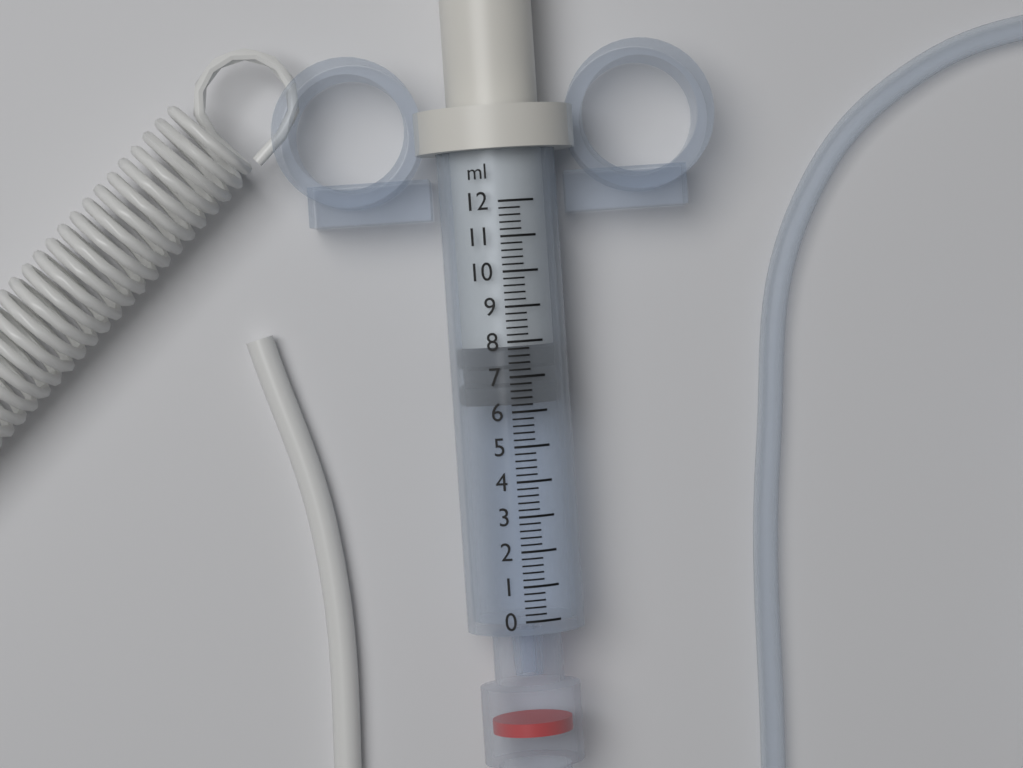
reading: 6.2 ml
